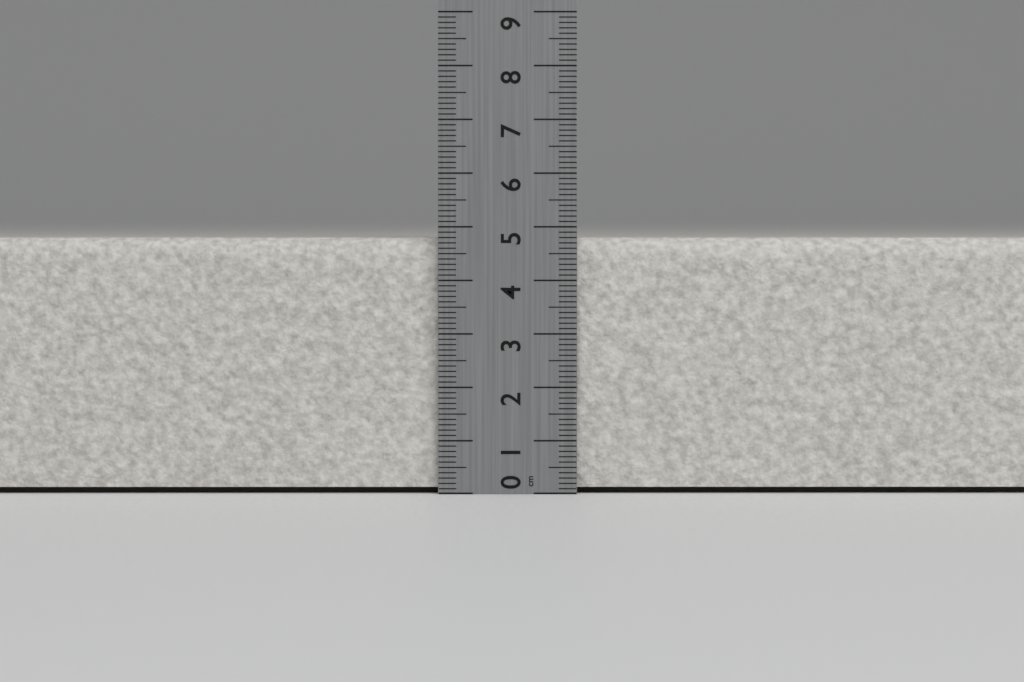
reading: 4.8 cm
